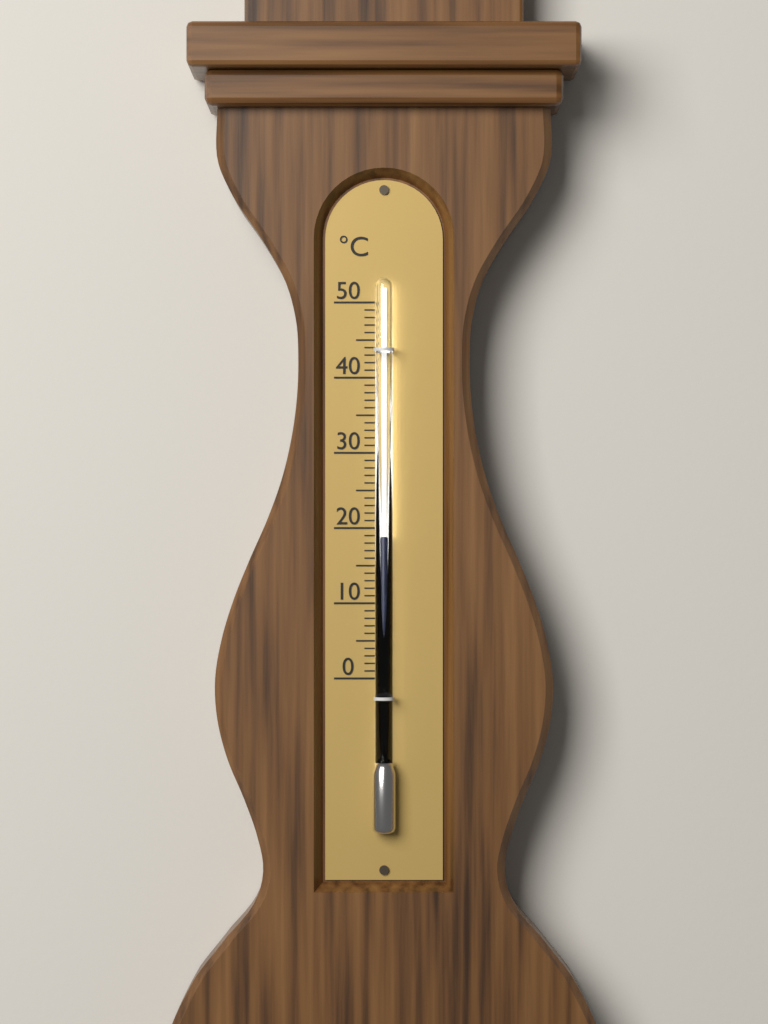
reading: 19 °C
